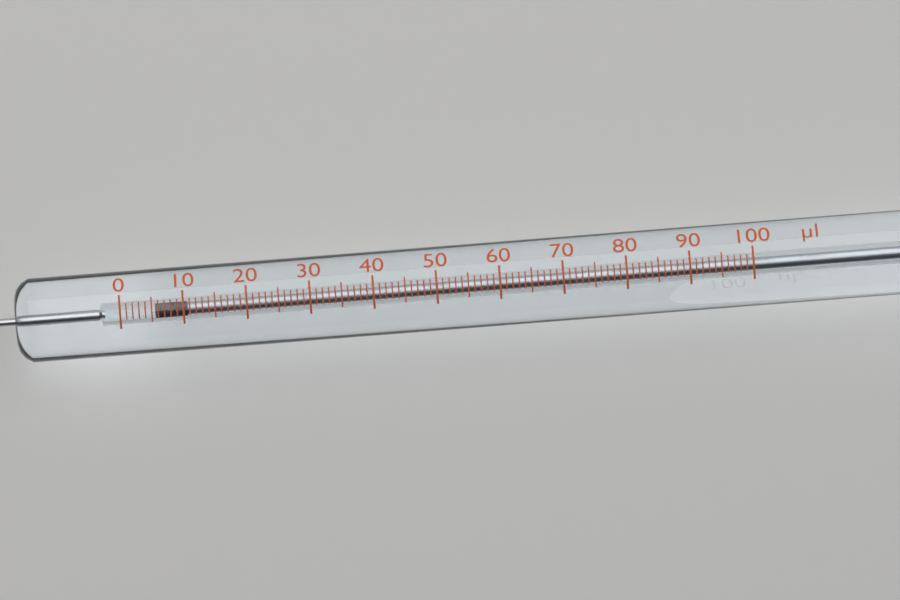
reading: 6 µl
